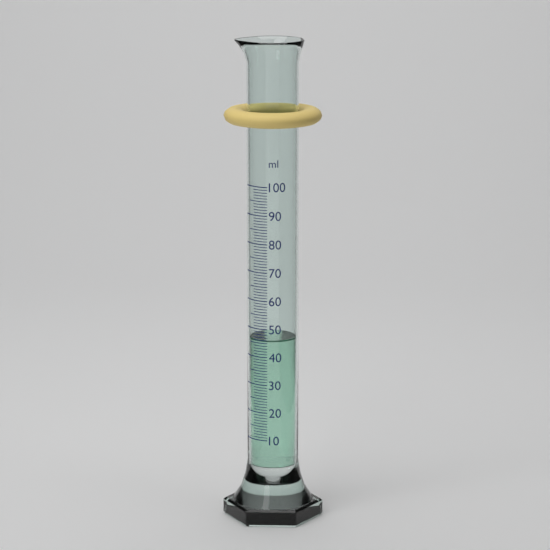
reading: 46 ml
